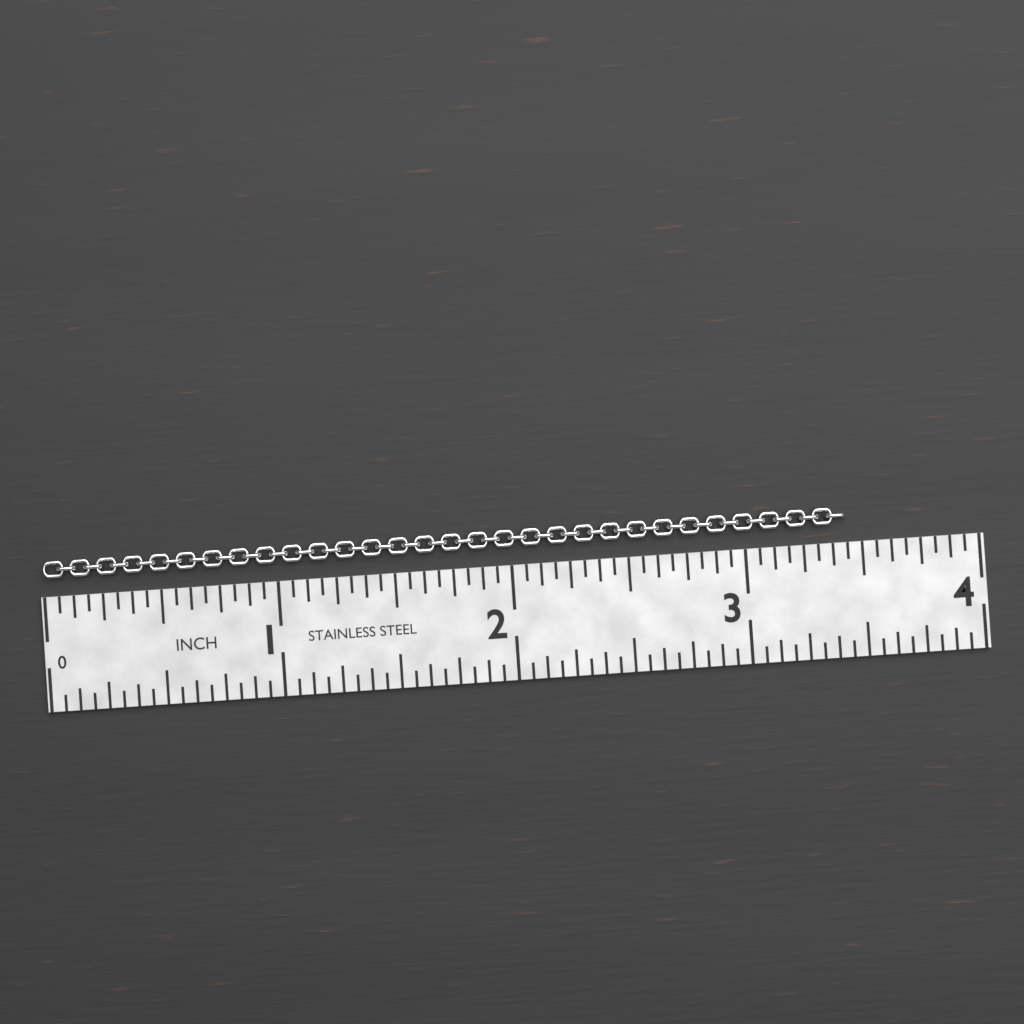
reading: 3.4375 in
